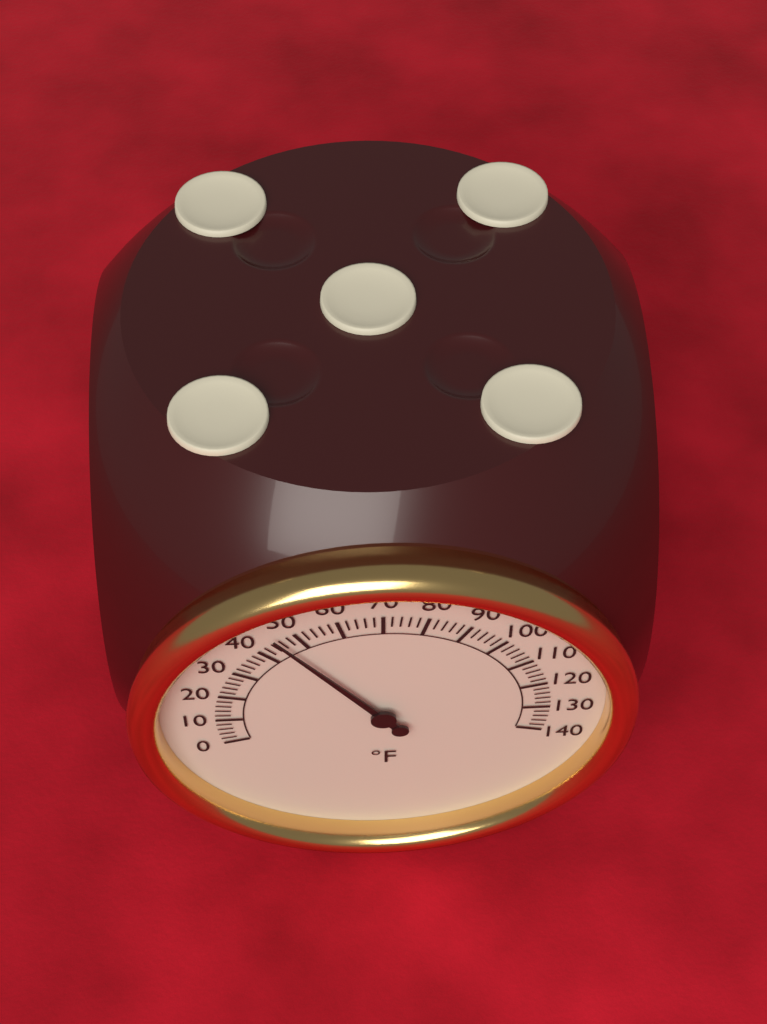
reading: 46 °F
